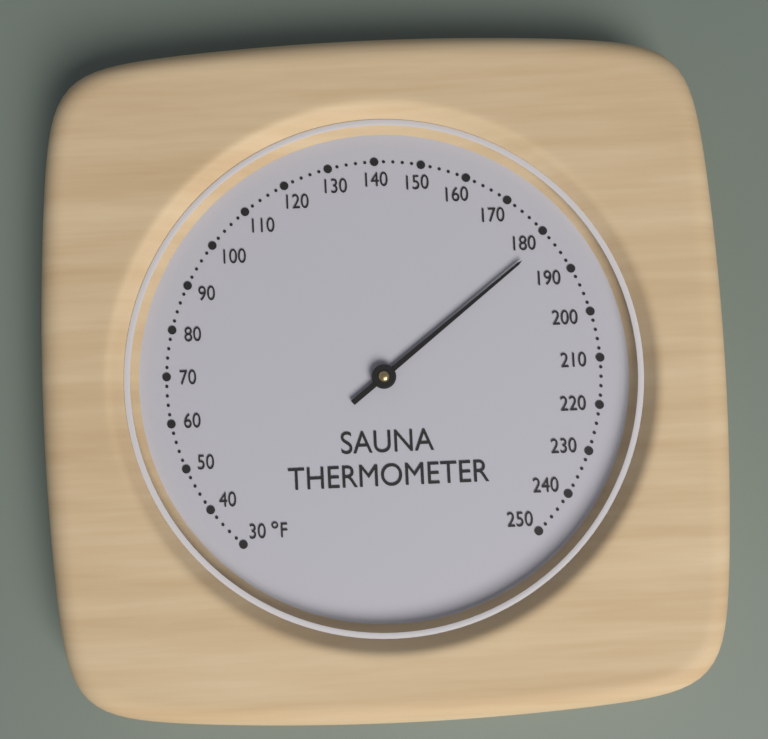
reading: 182 °F
